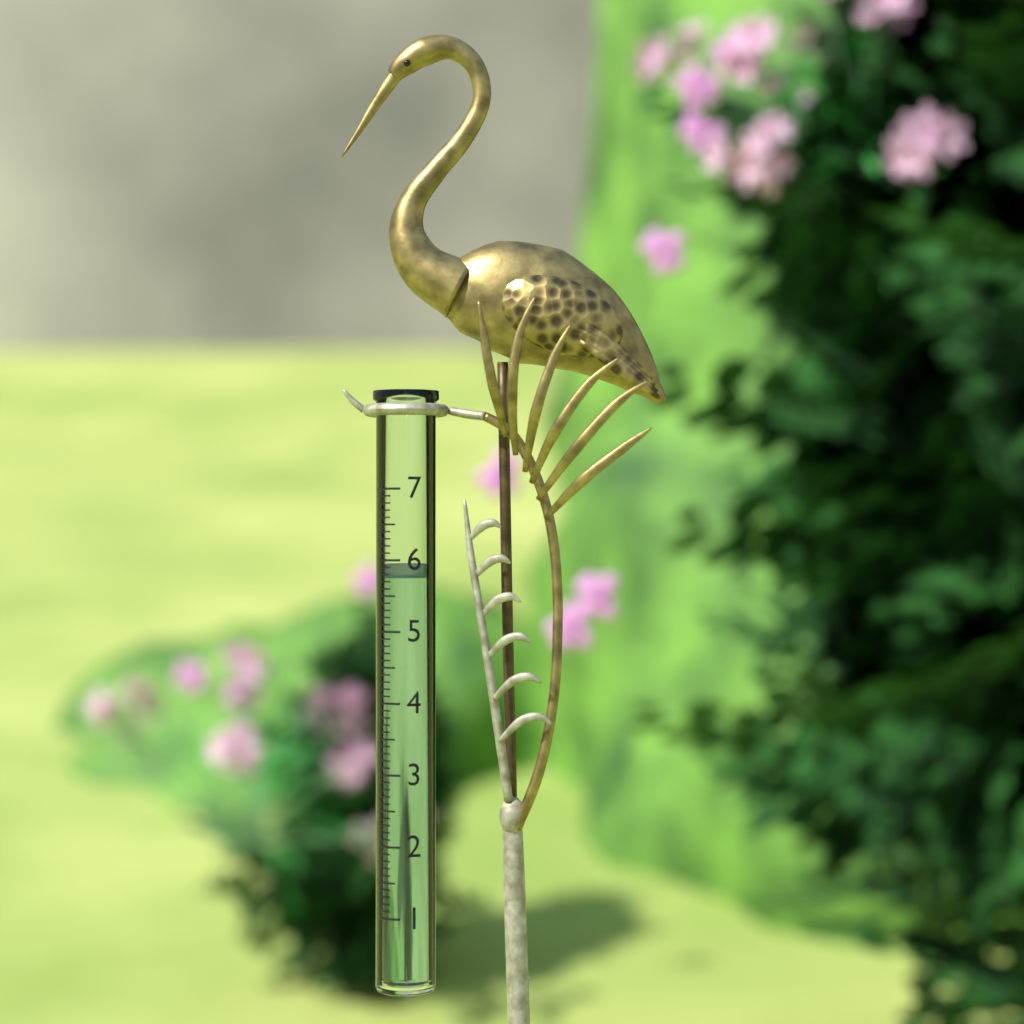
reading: 5.8 (no unit)
